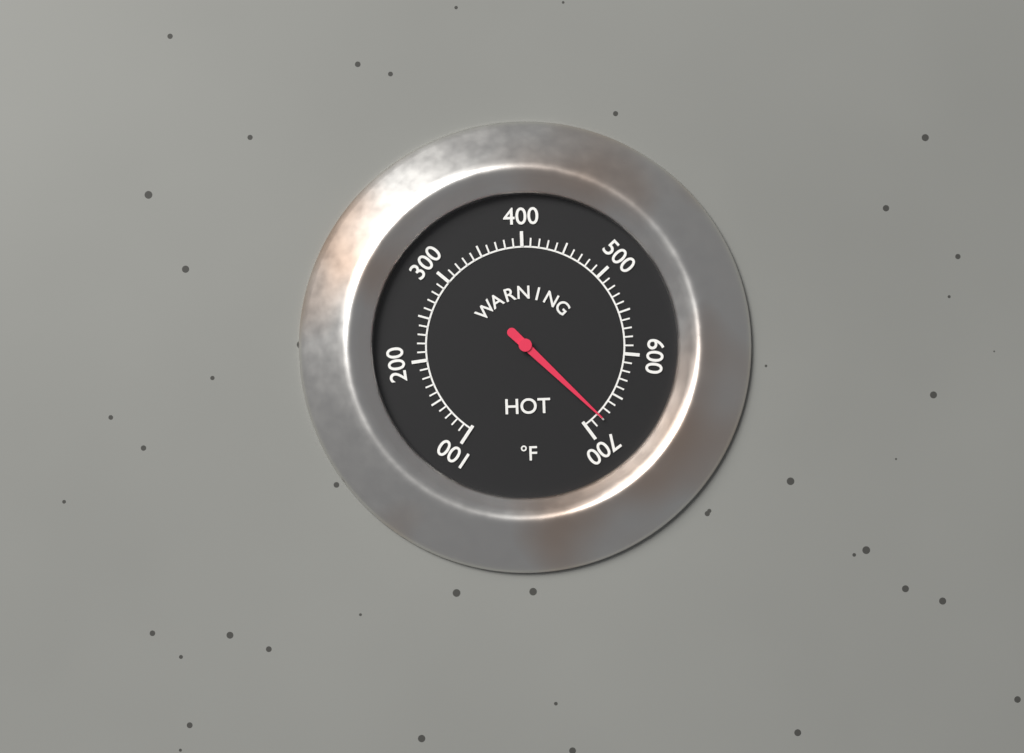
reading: 680 °F
